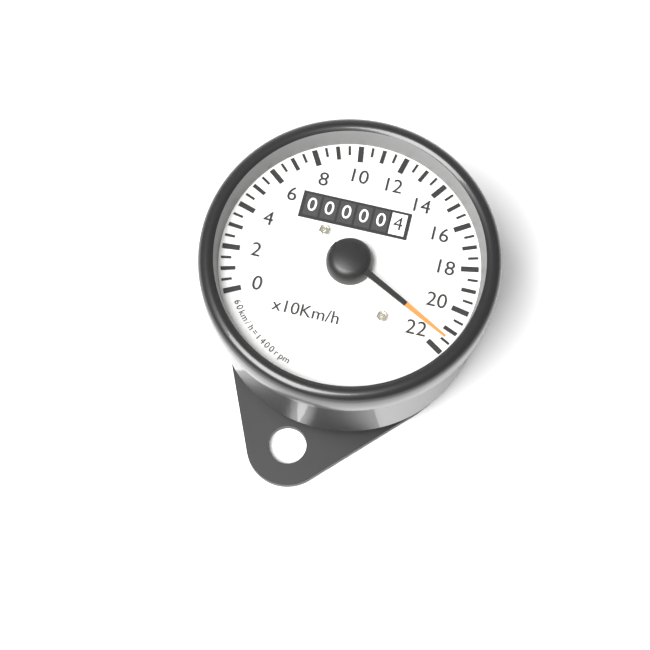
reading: 21.5 x10 km/h
